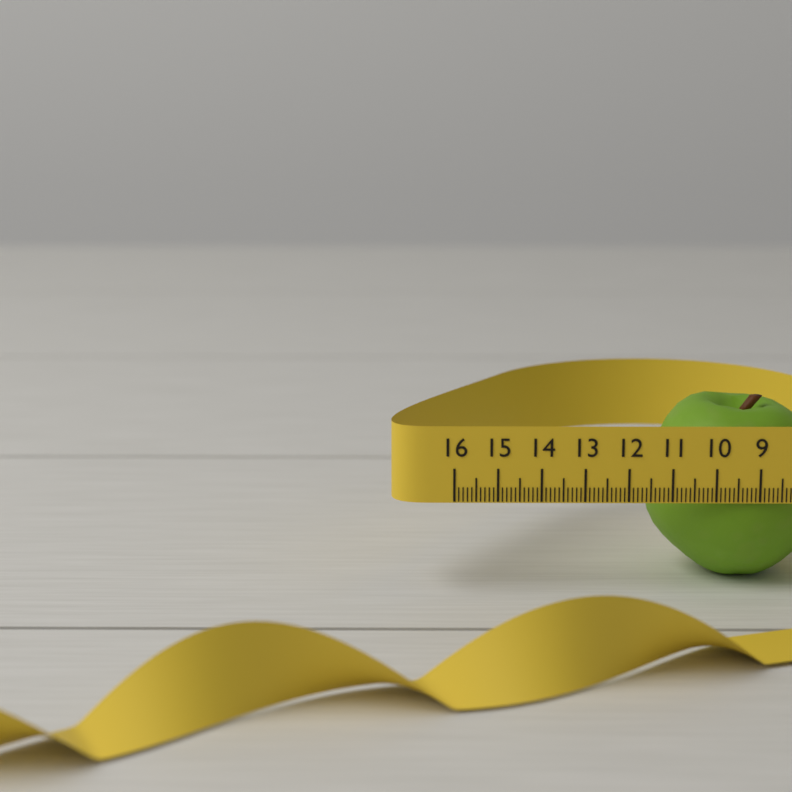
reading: 11.4 (no unit)
